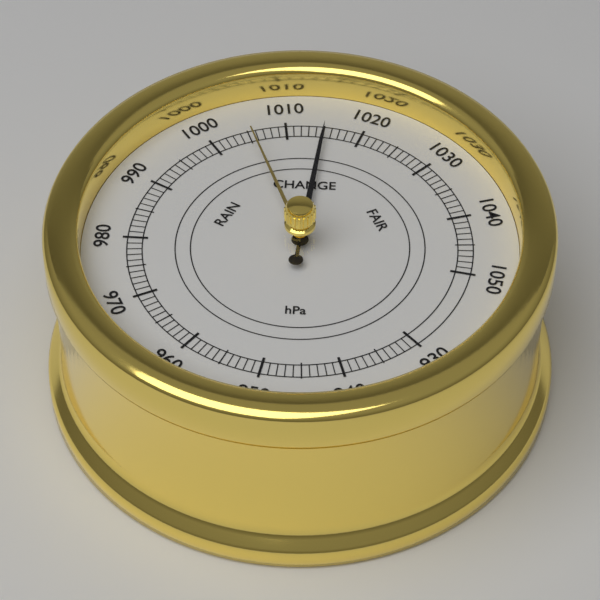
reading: 1015 hPa
